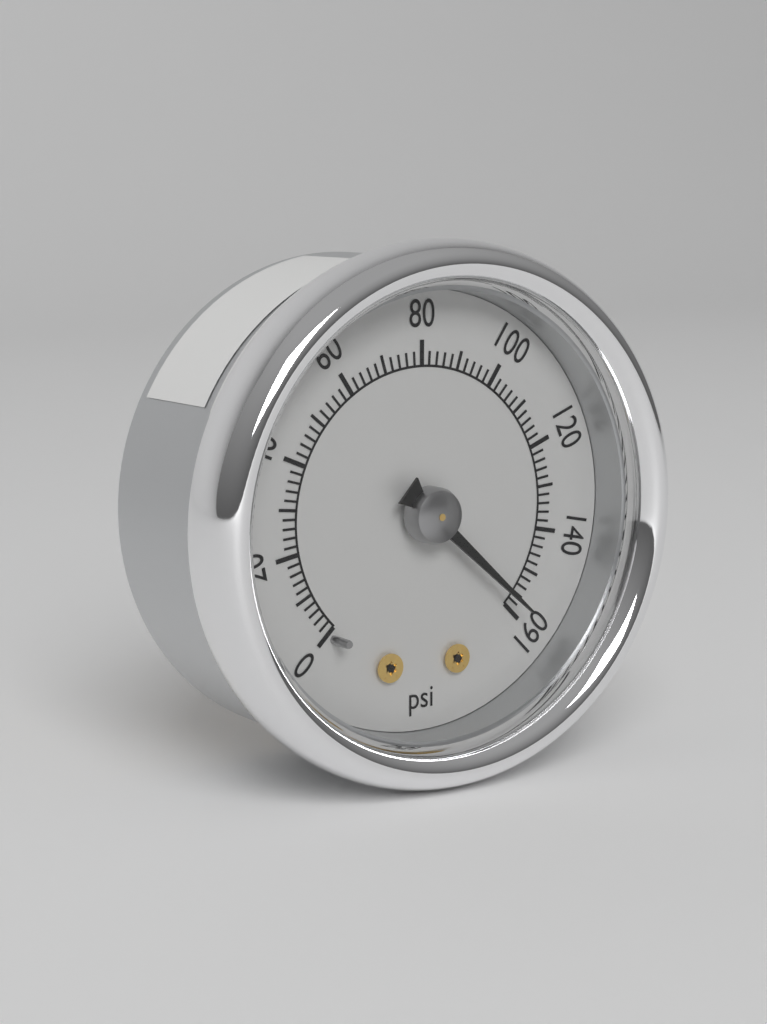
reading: 158 psi
